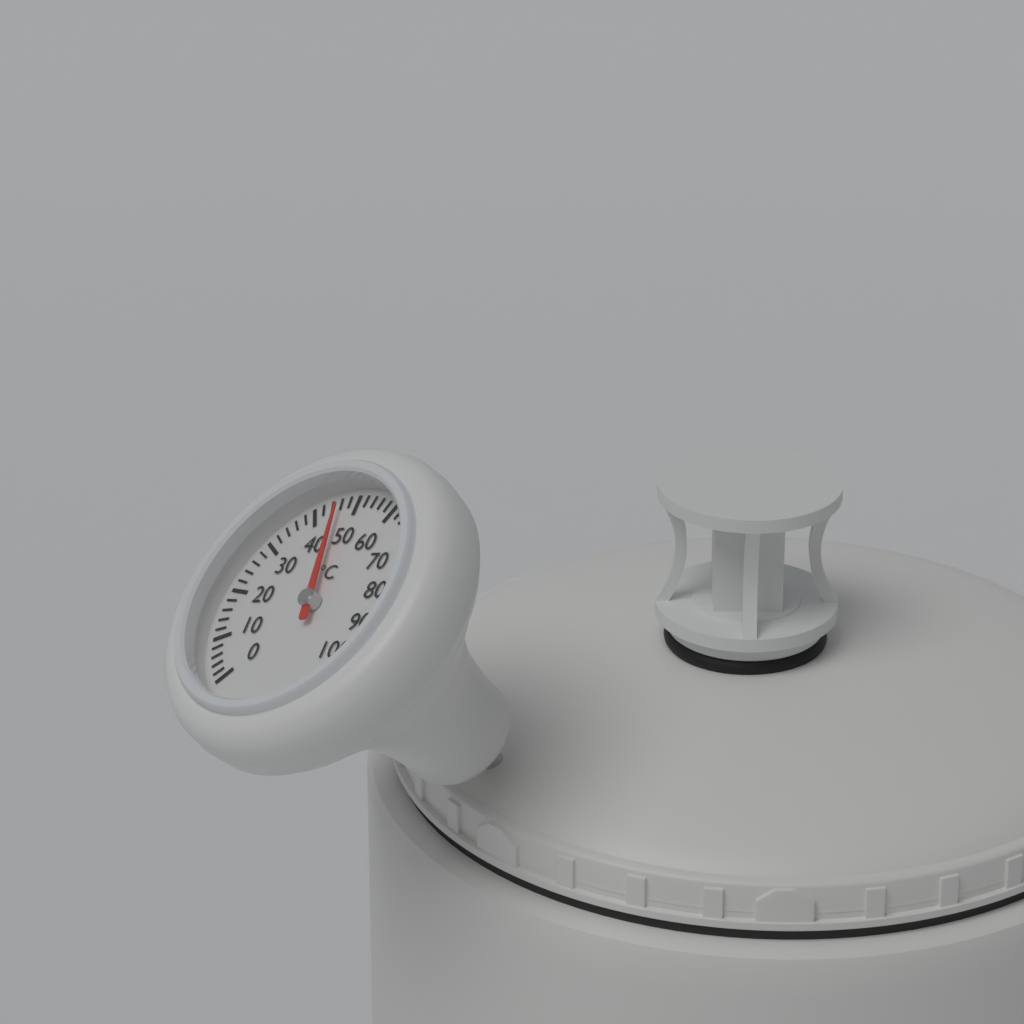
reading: 46 °C
